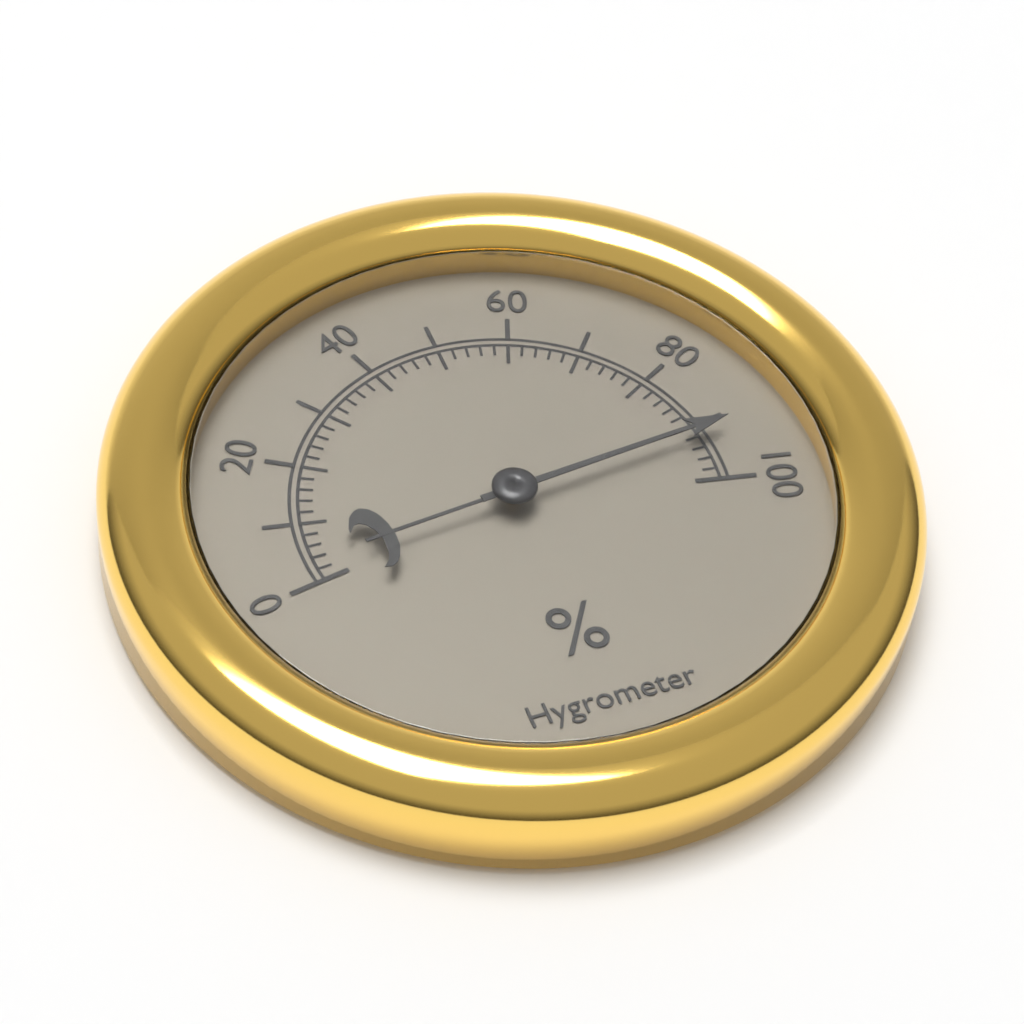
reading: 92 %
